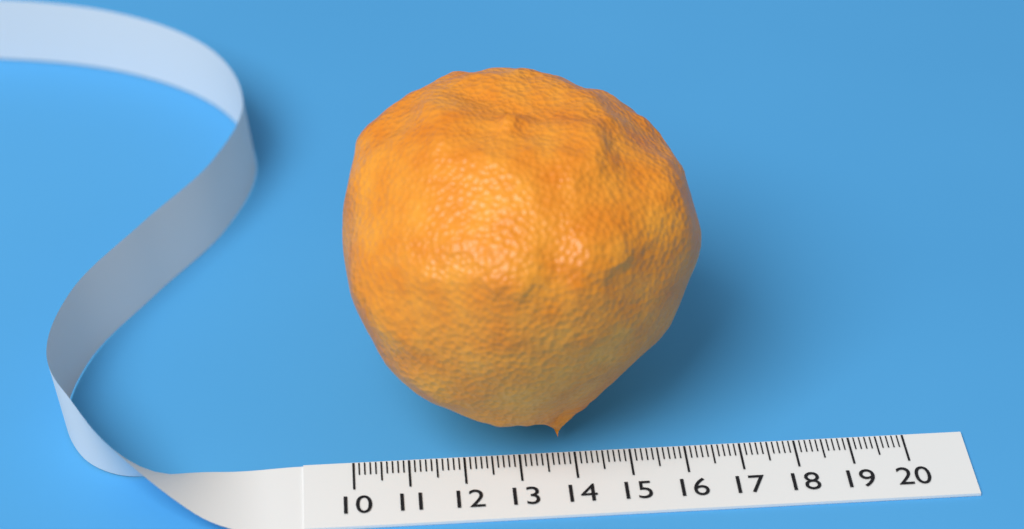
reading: 16.3 (no unit)
